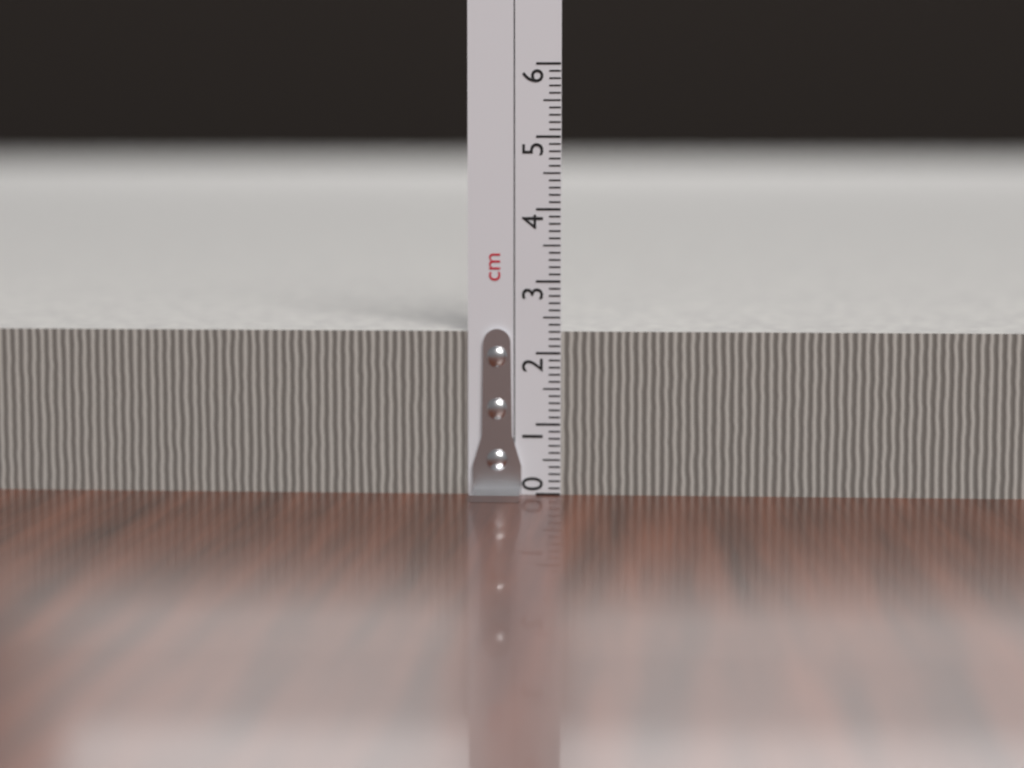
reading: 2.3 cm
